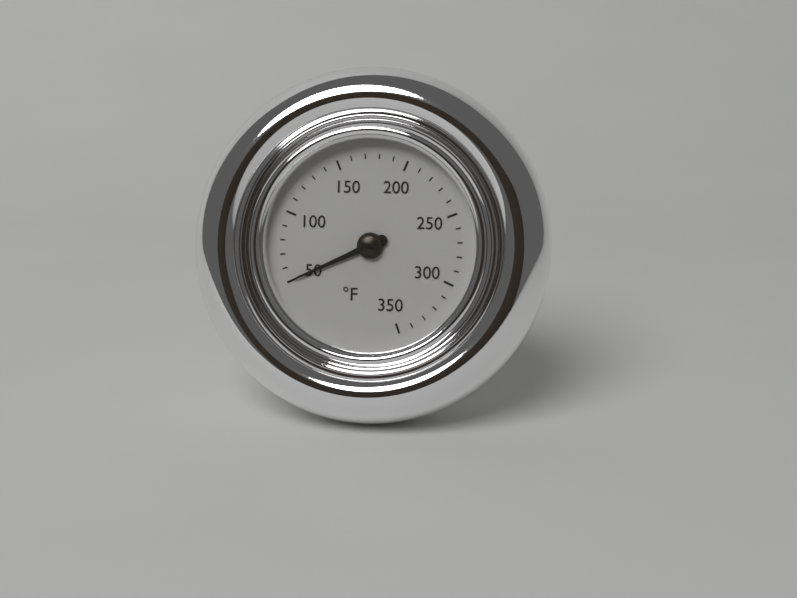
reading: 50 °F
